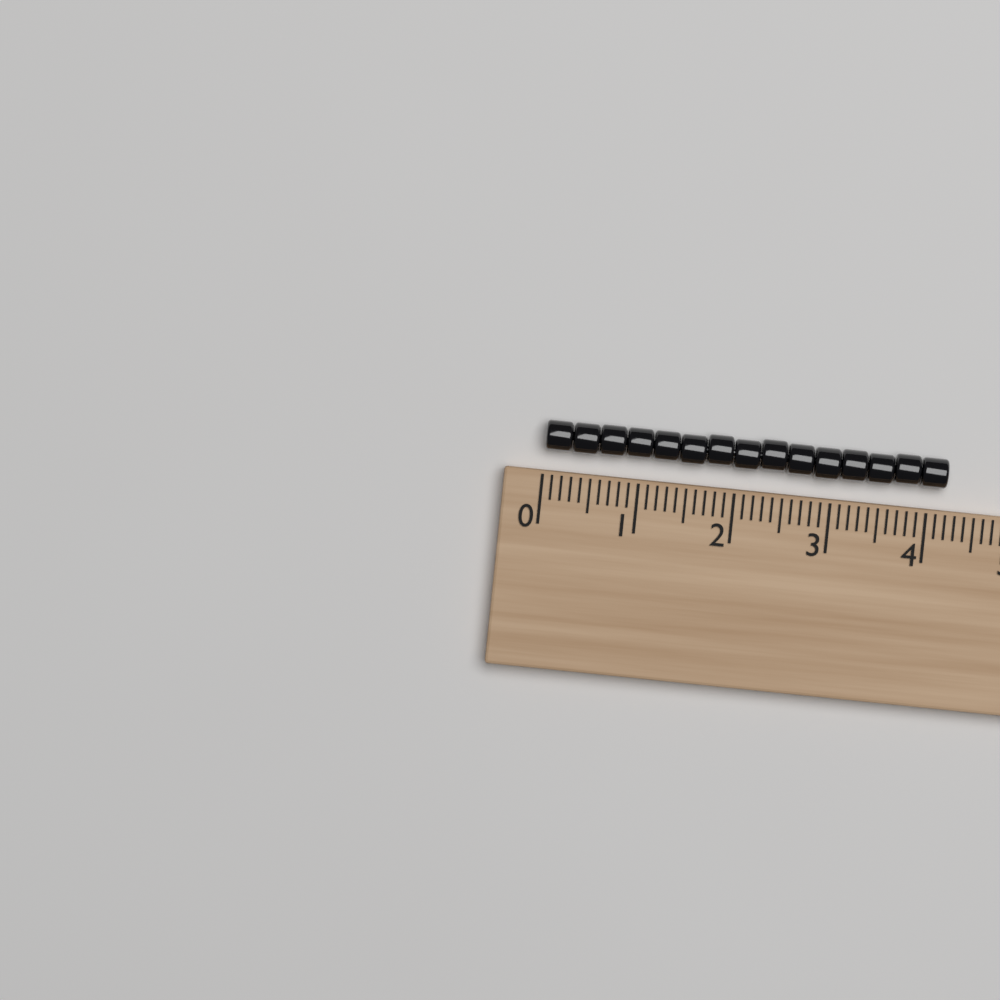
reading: 4.2 (no unit)
